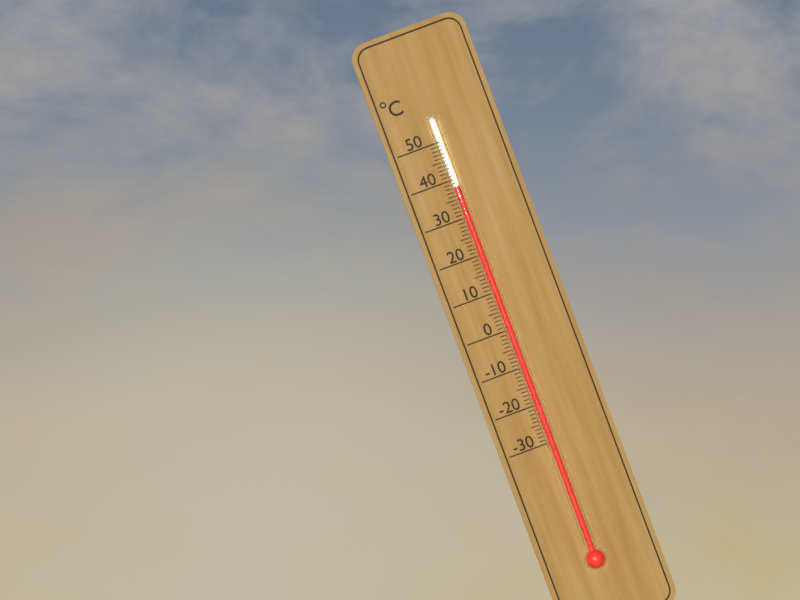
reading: 38 °C
